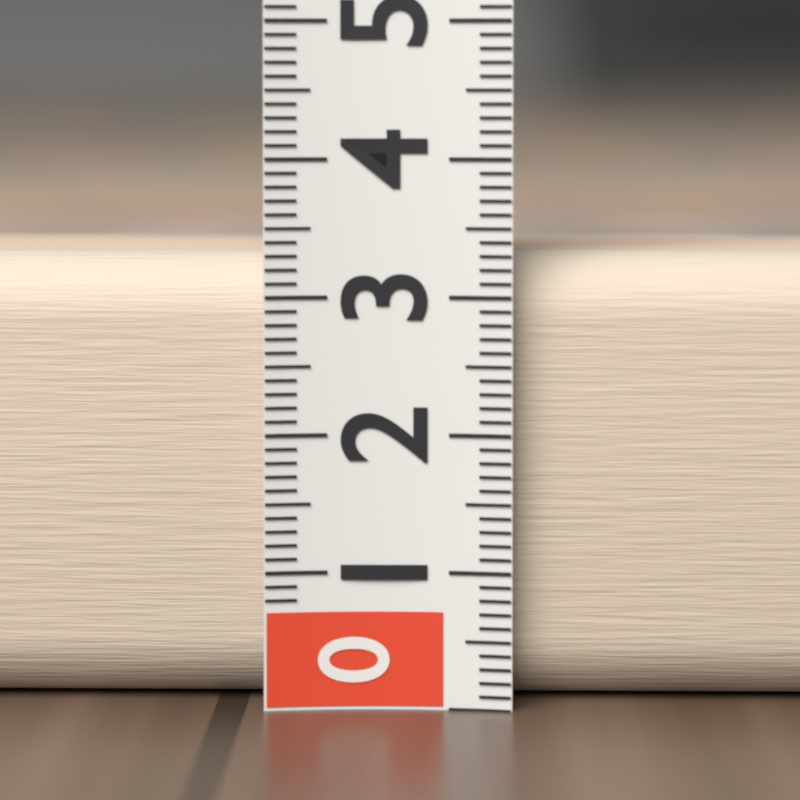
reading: 3.3 (no unit)
